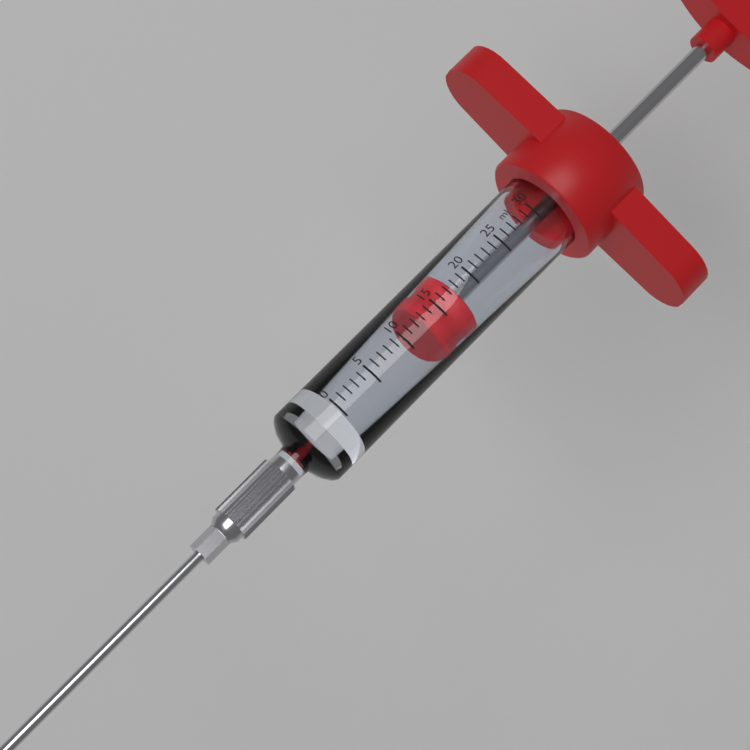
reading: 13 ml
